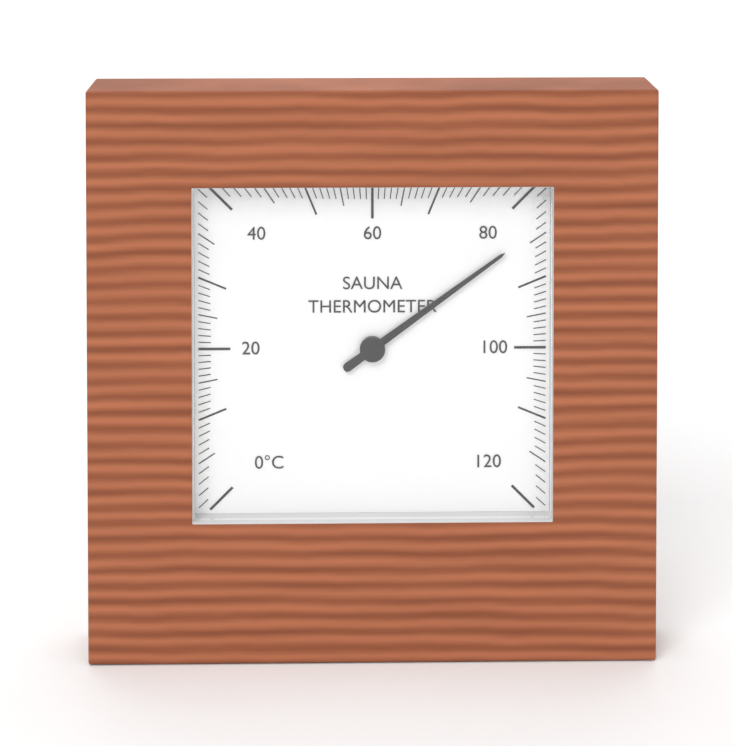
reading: 84 °C
